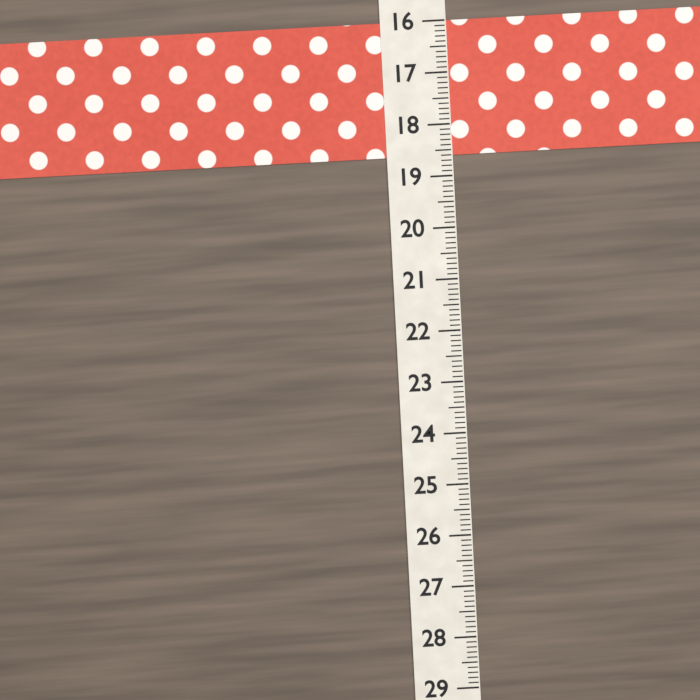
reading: 18.6 (no unit)
